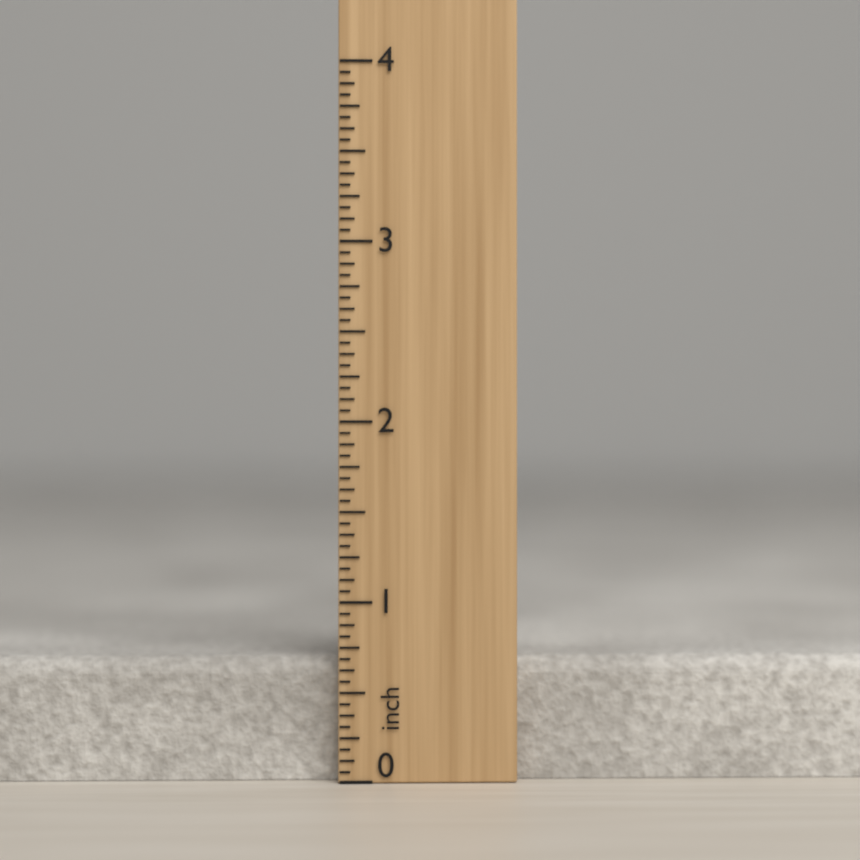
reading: 0.6875 inch
